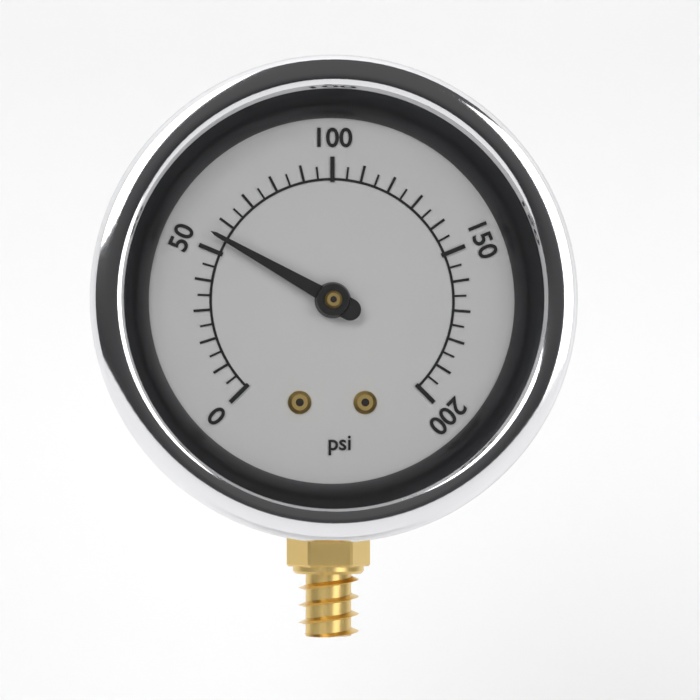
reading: 55 psi
